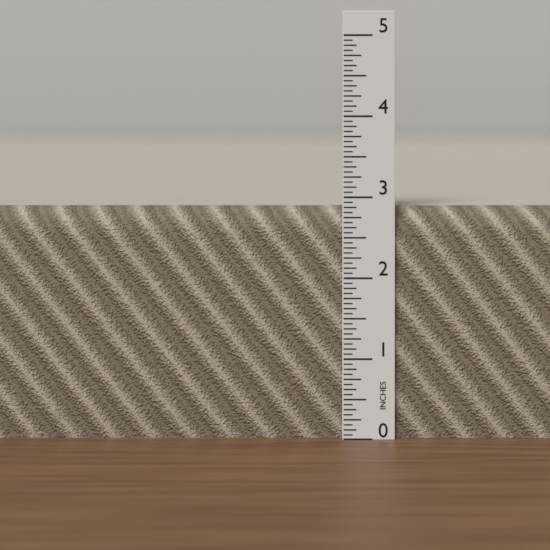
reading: 2.8750 in
